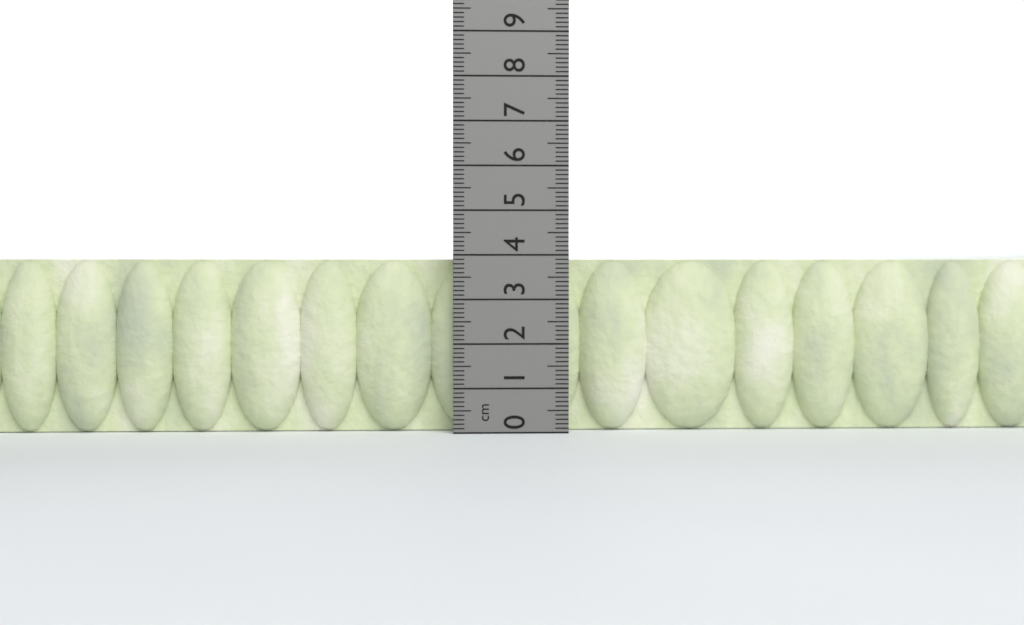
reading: 3.9 cm
